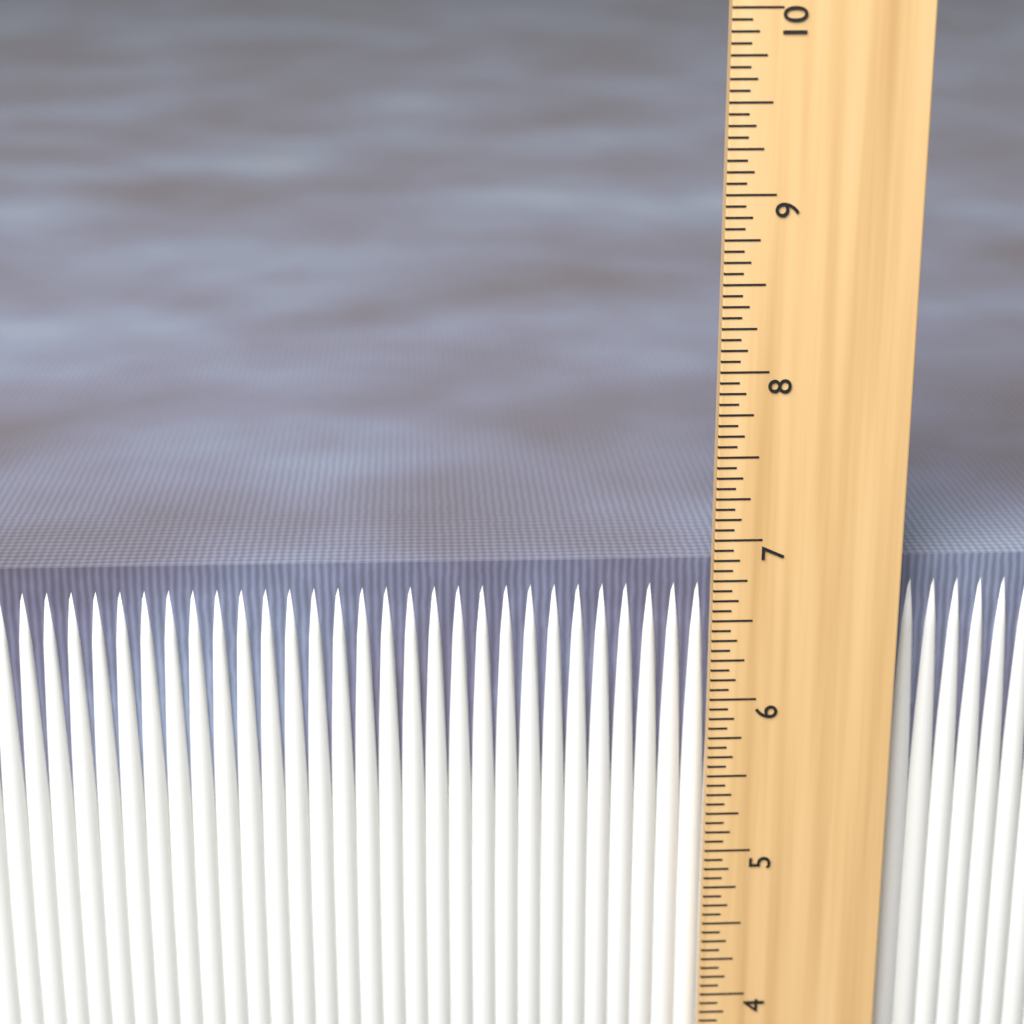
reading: 6.8125 in
